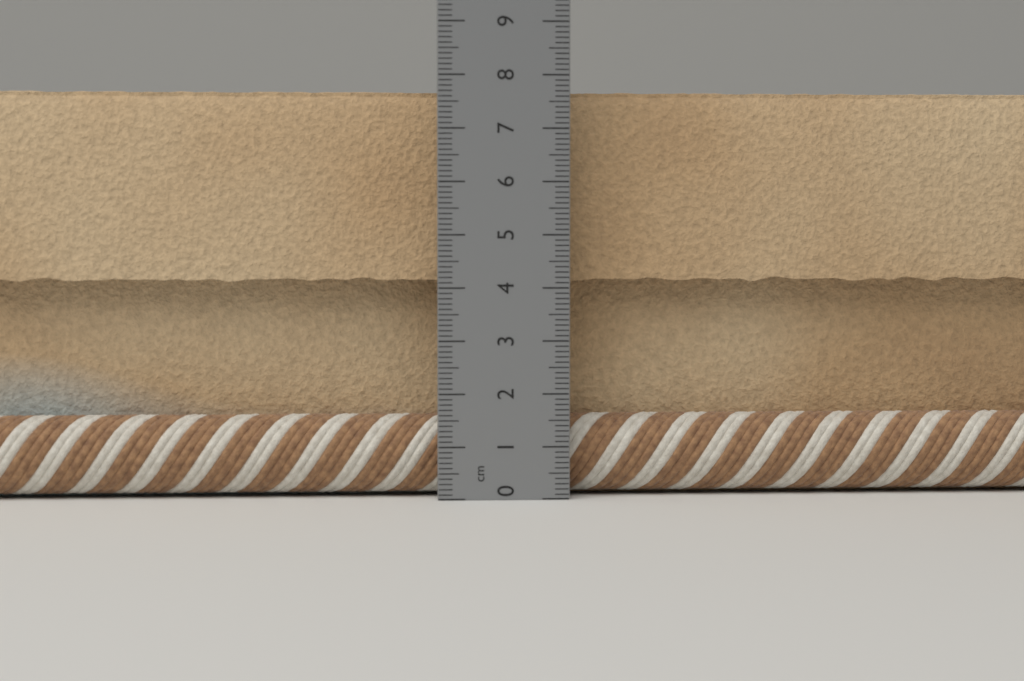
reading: 7.8 cm
